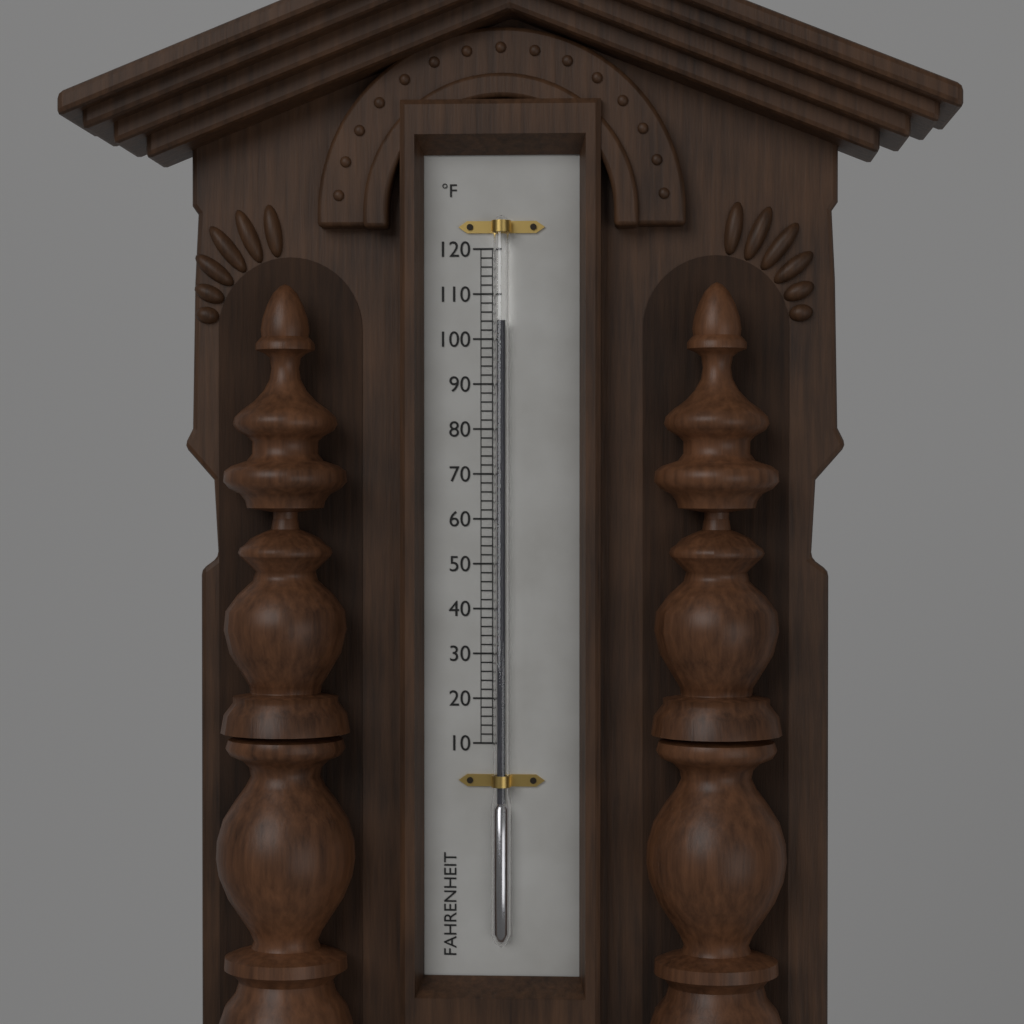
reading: 104 °F
